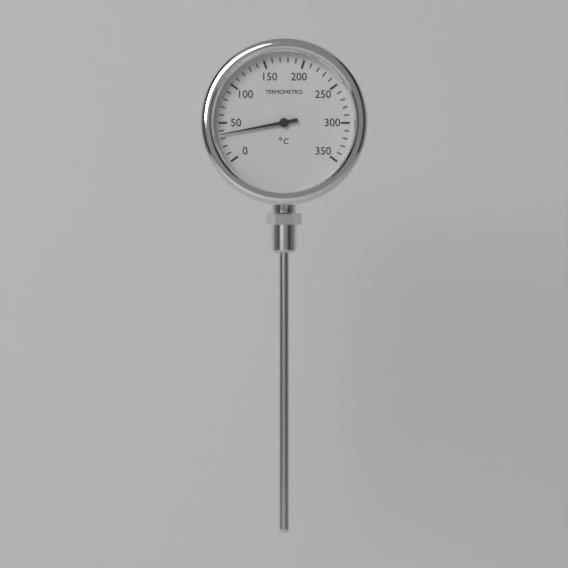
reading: 35 °C
